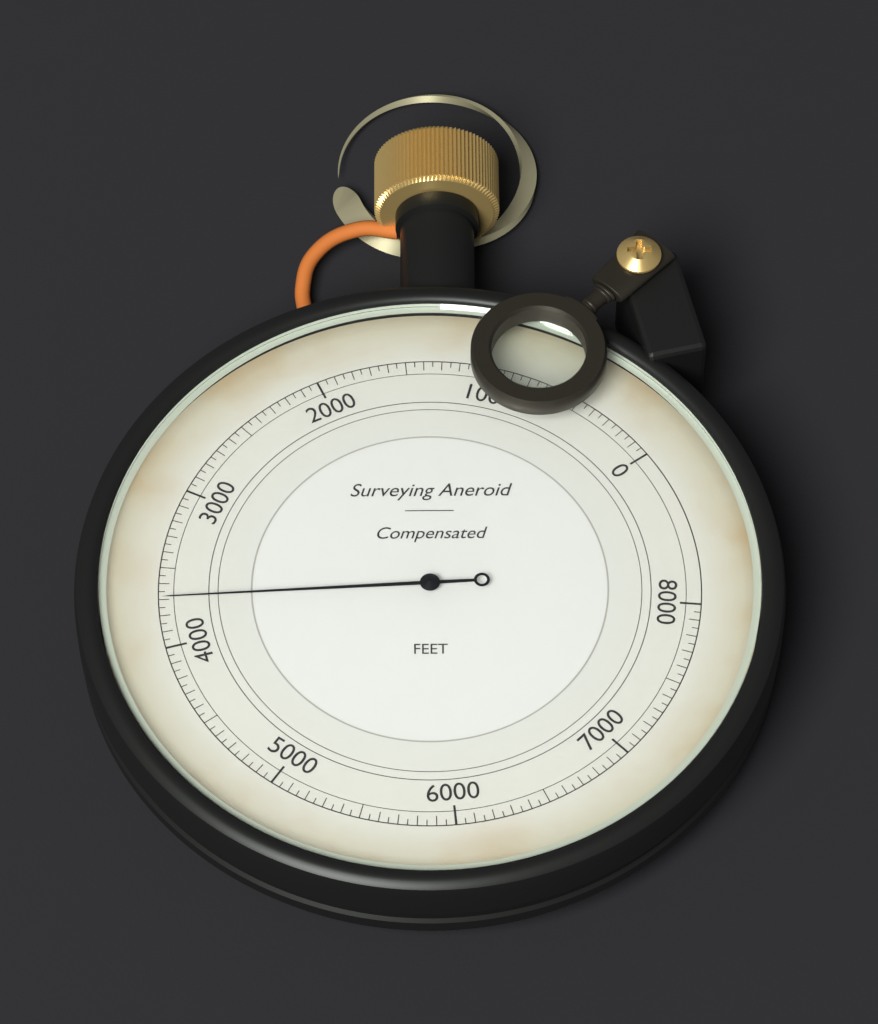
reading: 3700 ft
